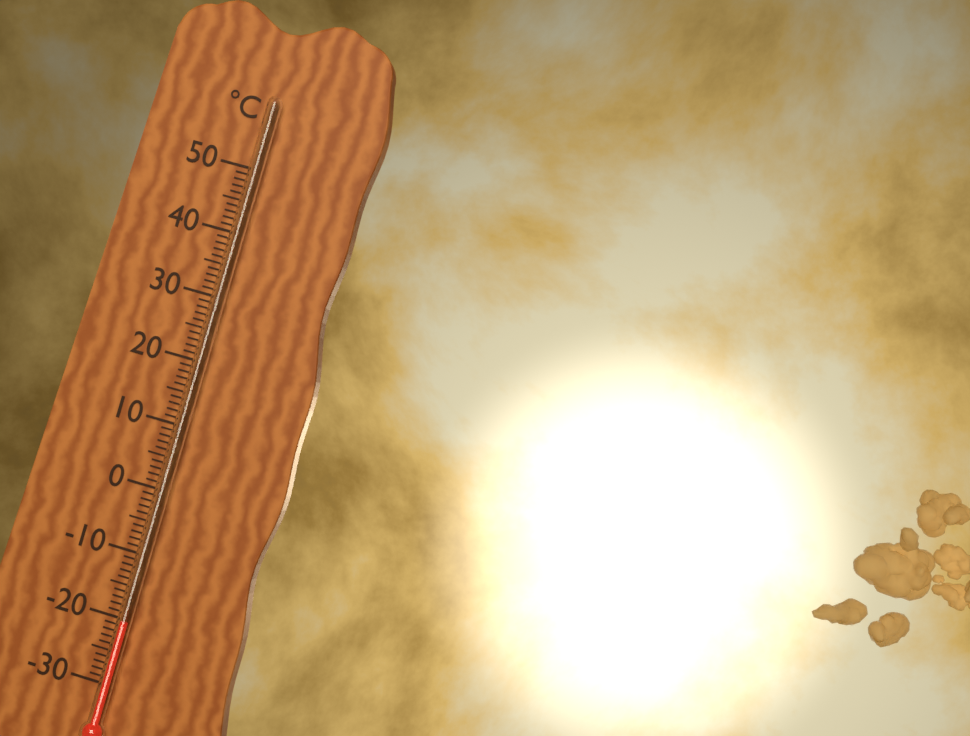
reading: -20 °C
